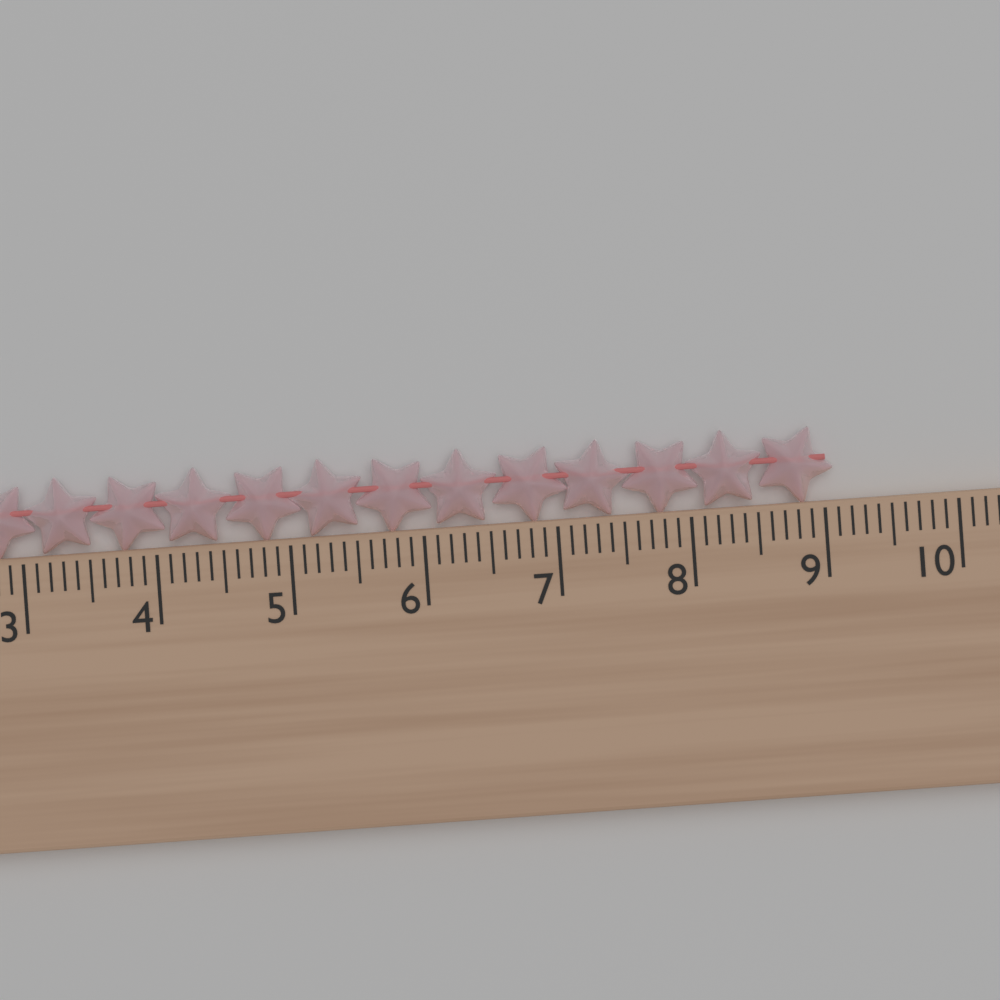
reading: 9.1 cm
